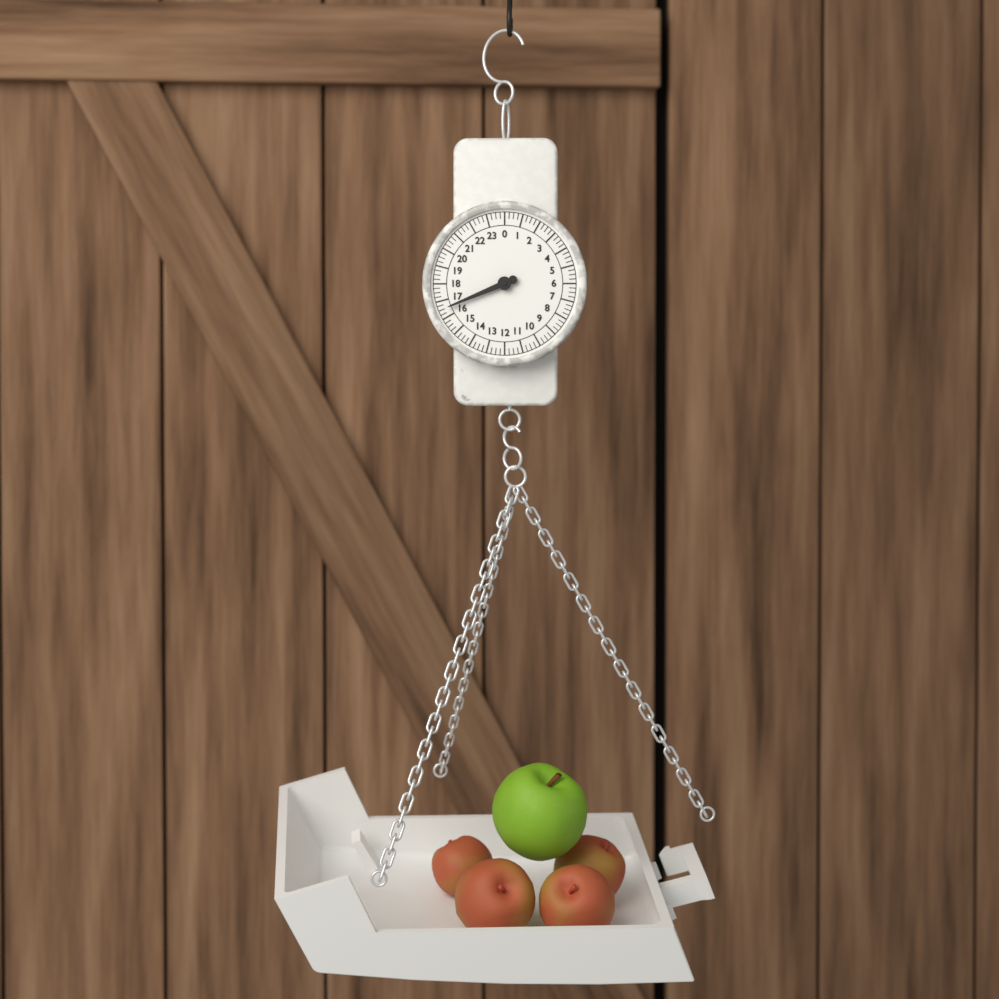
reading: 16.50 (no unit)
